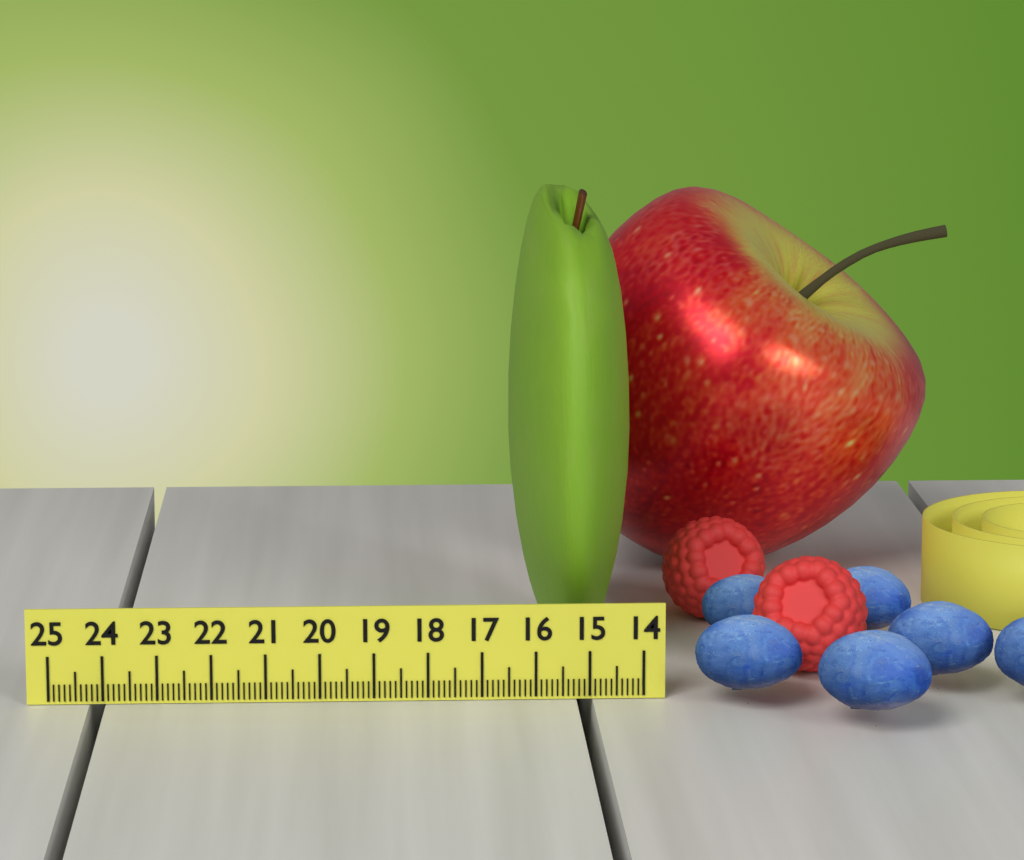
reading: 16.3 (no unit)
